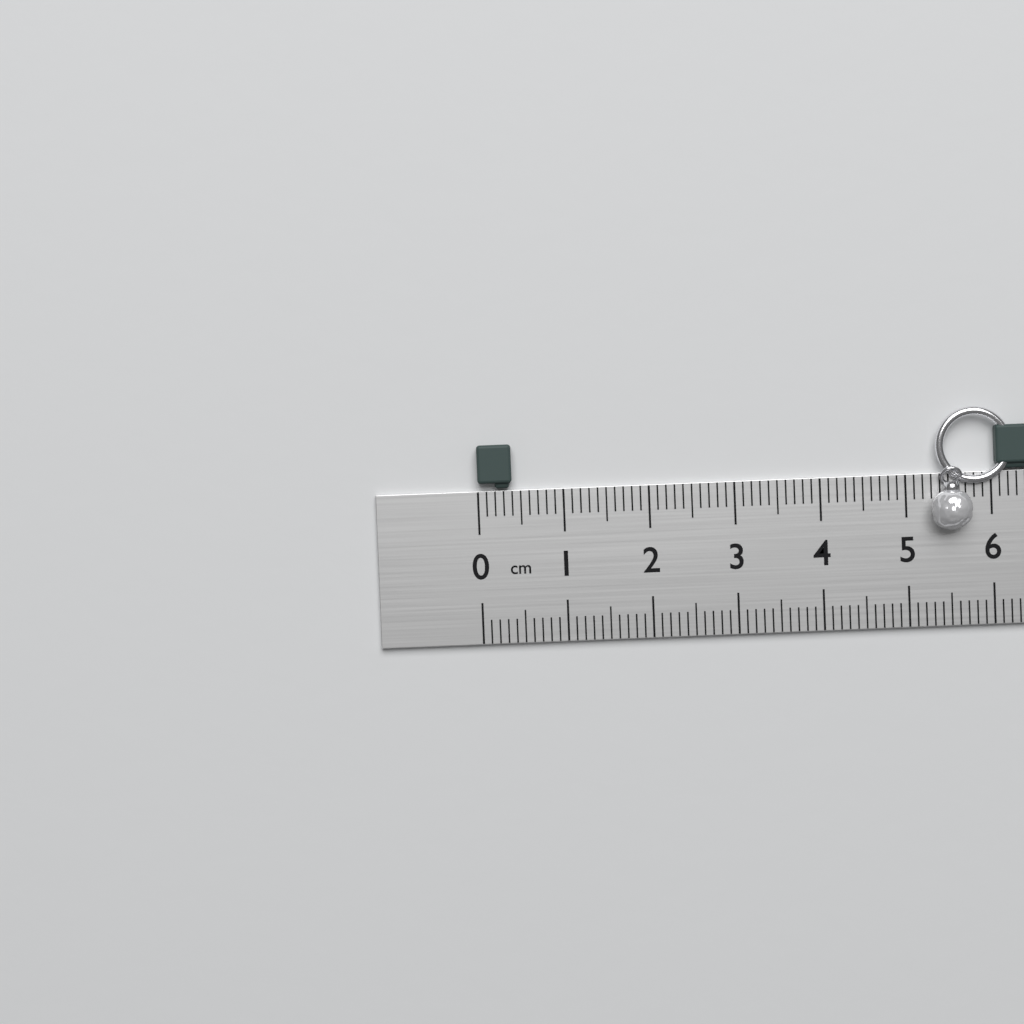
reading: 0.4 cm
